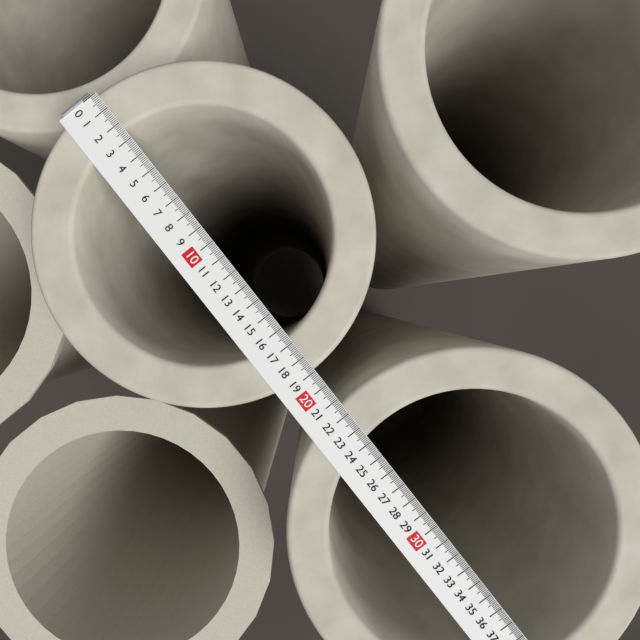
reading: 18.9 (no unit)
